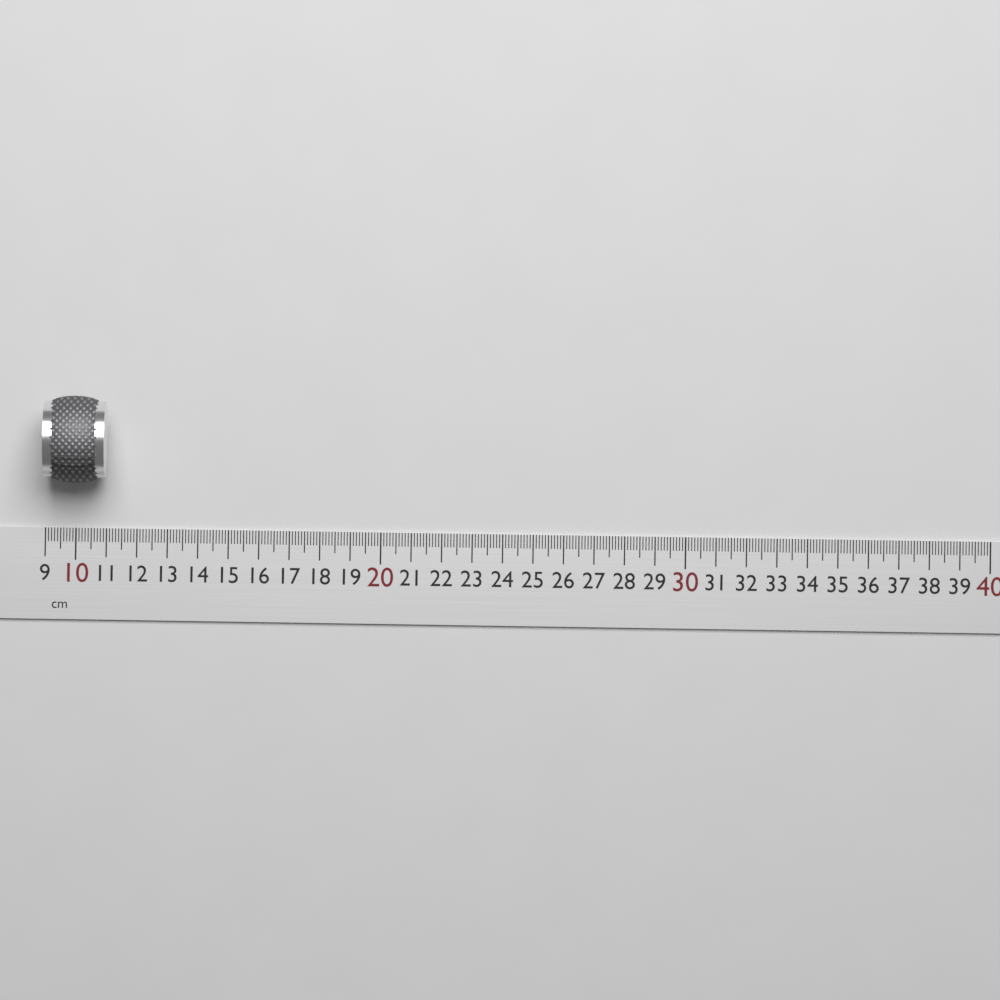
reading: 11.0 cm
